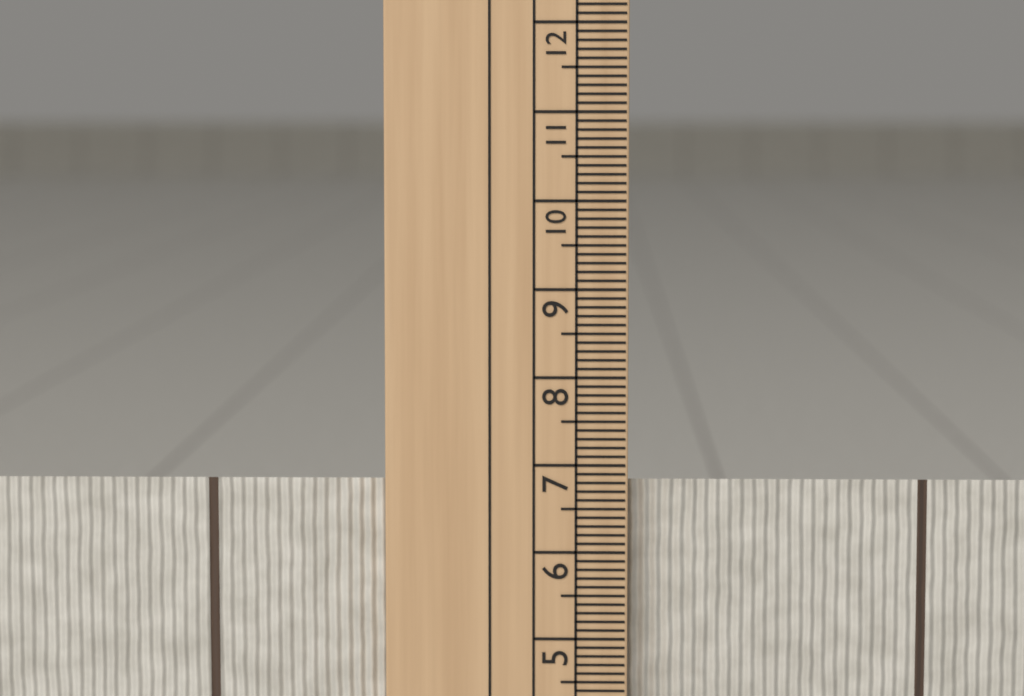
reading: 6.8 cm
